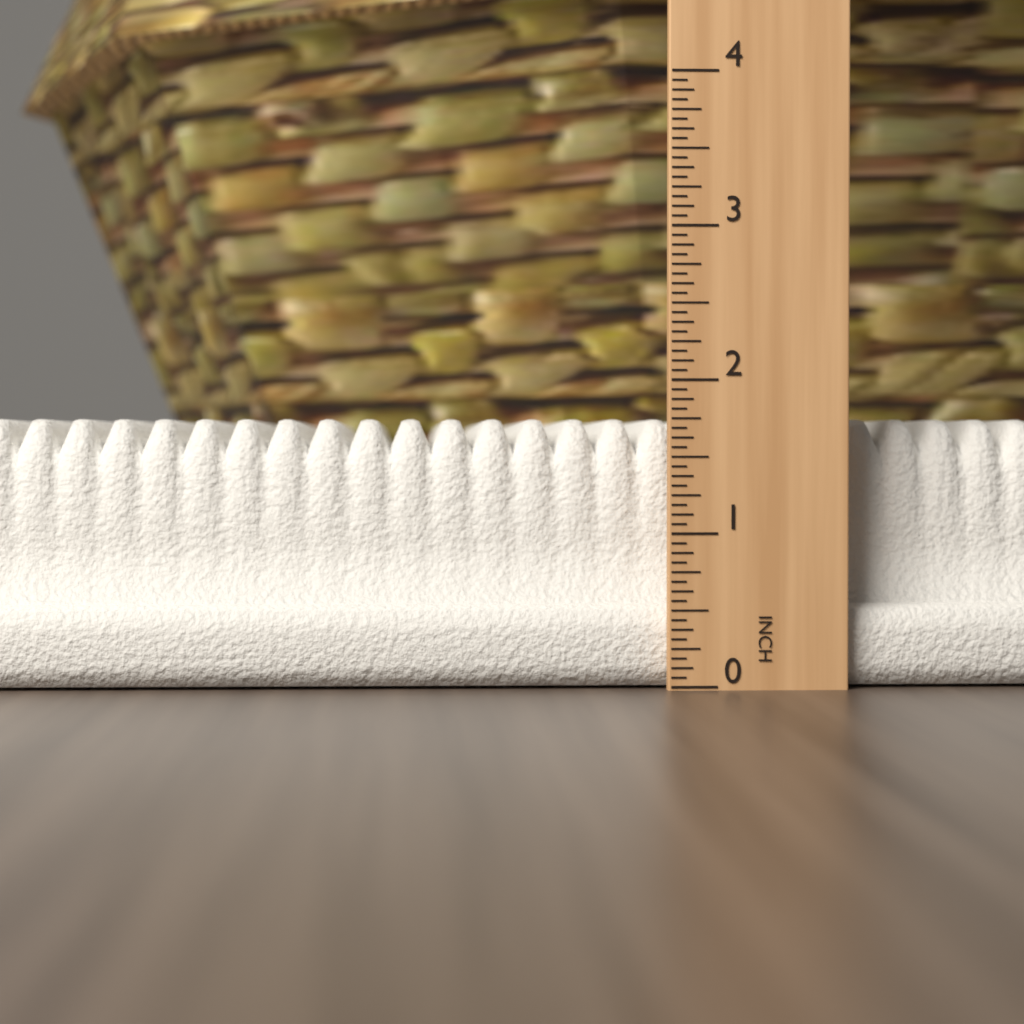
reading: 1.7500 in
